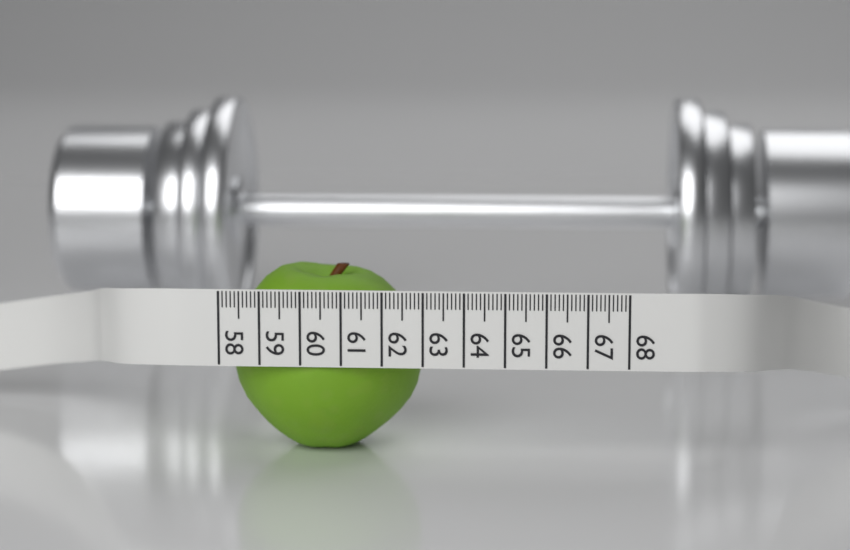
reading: 62.8 (no unit)
